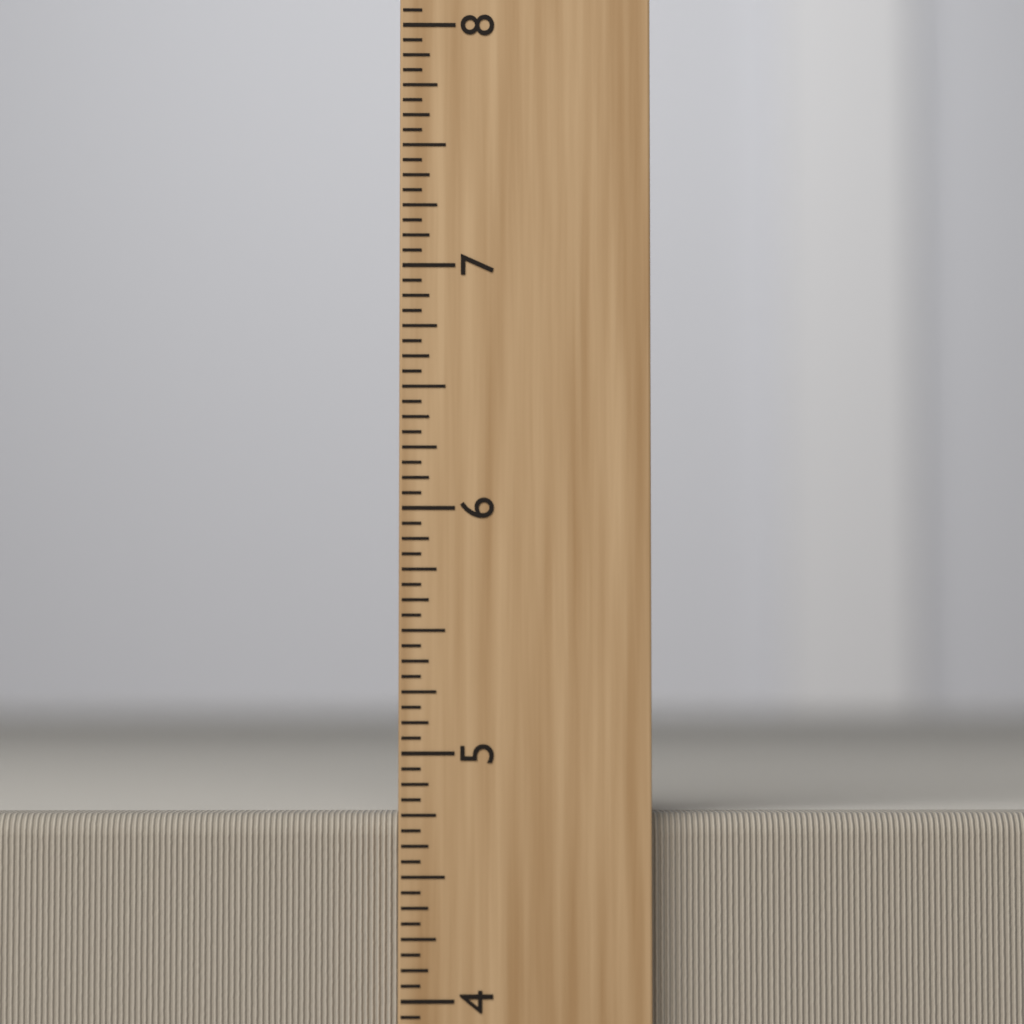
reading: 4.7500 inch
